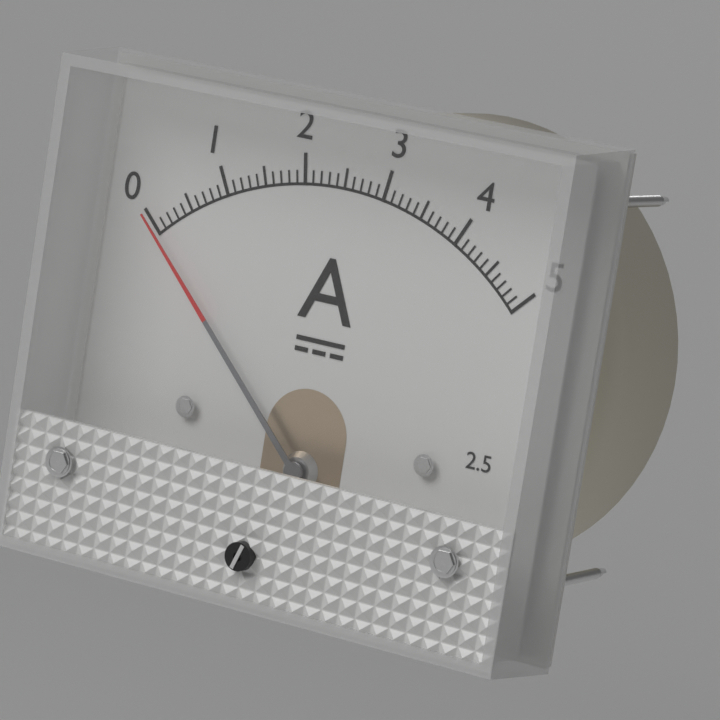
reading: 0.0 A
